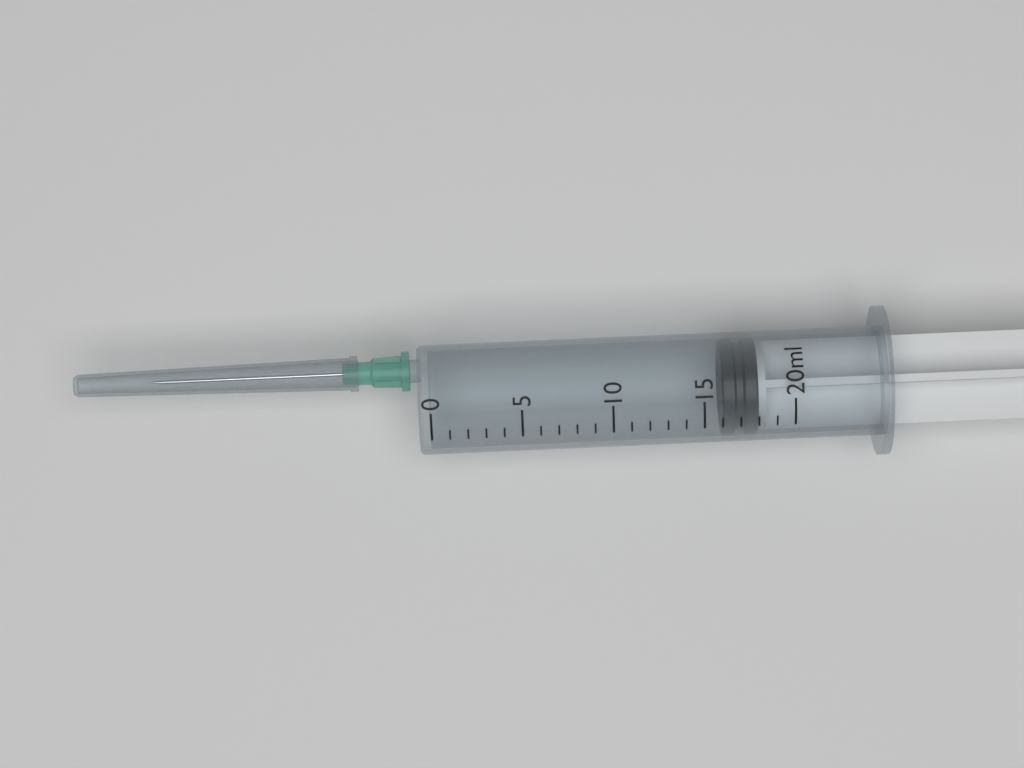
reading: 16 ml
